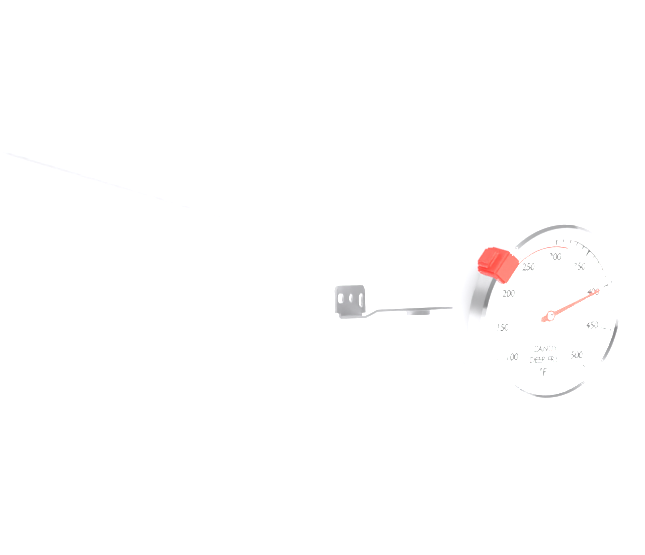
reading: 400 °F
